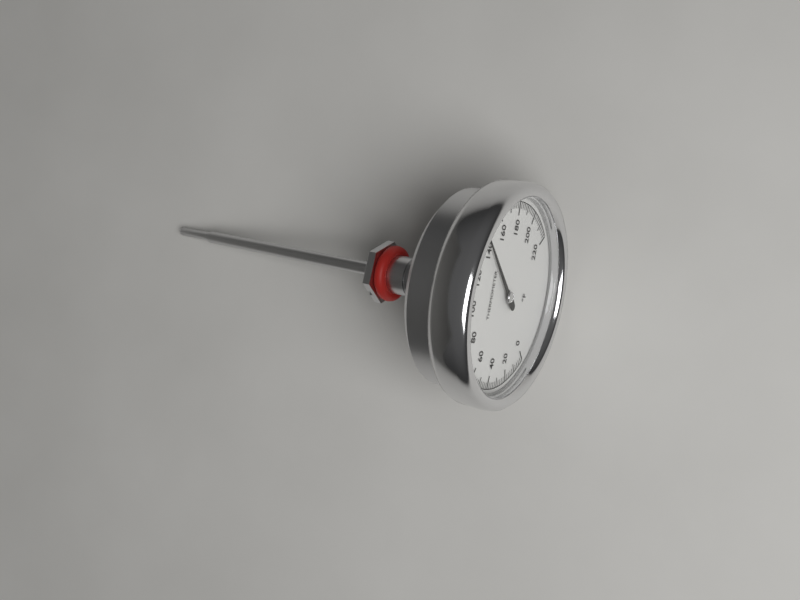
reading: 142 °F
